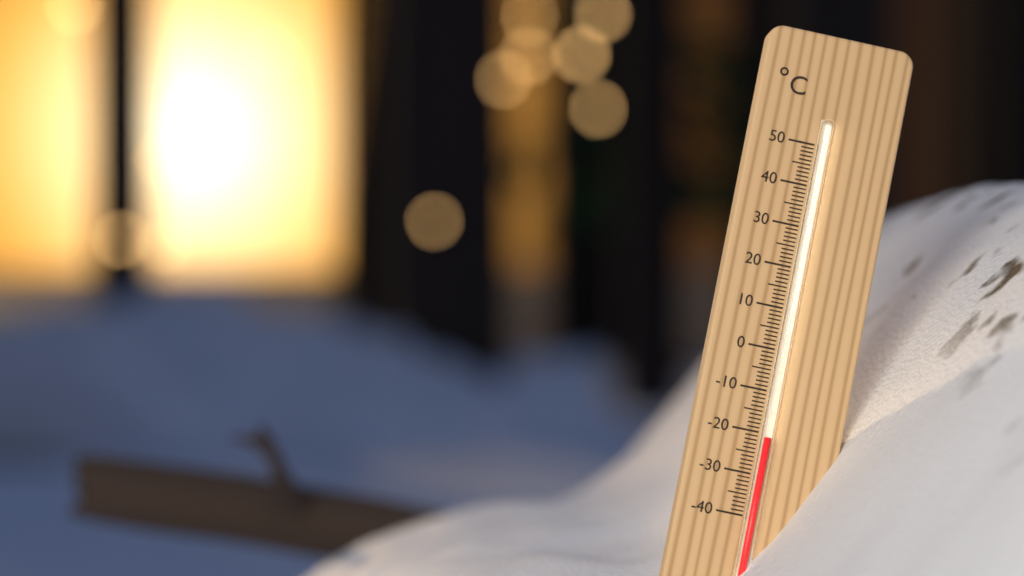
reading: -21 °C
